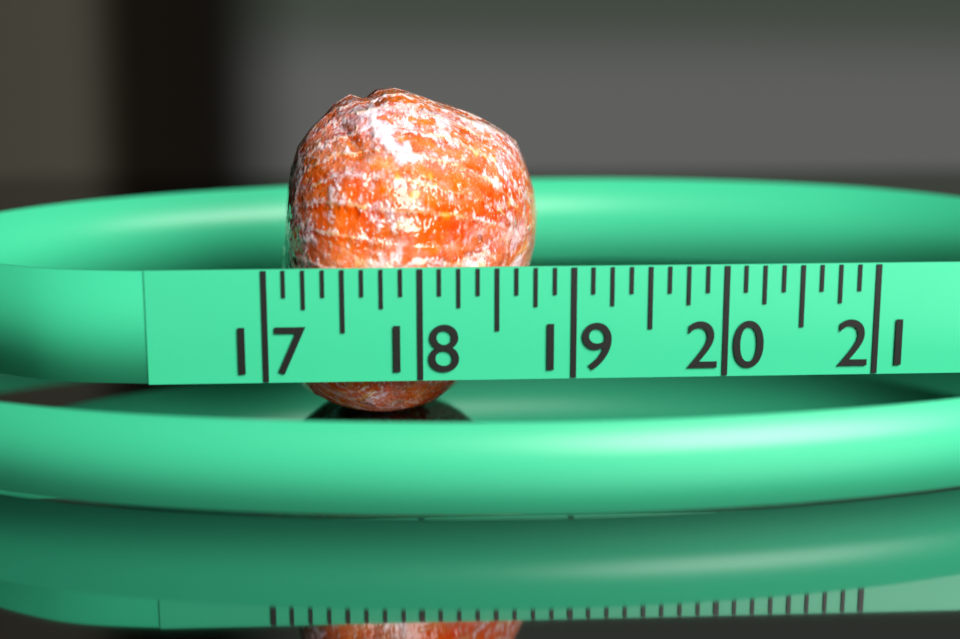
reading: 18.875 (no unit)
